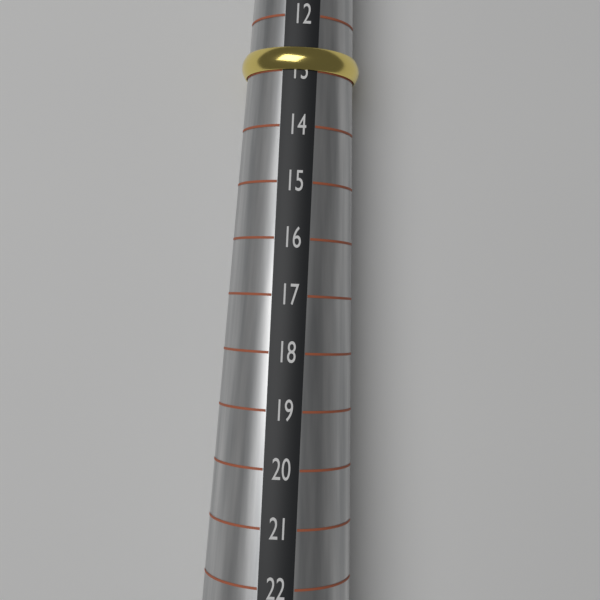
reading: 13 (no unit)
